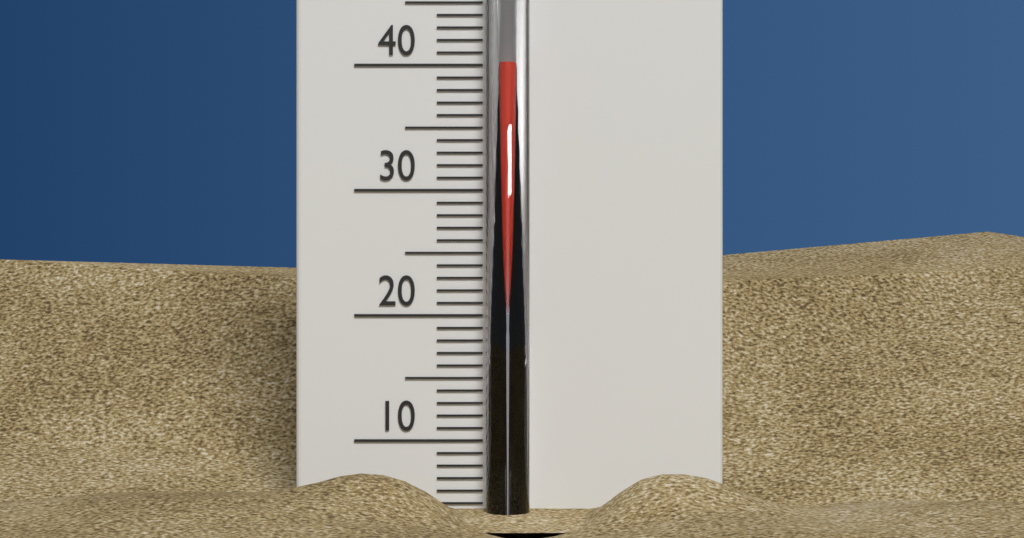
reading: 40 °C
